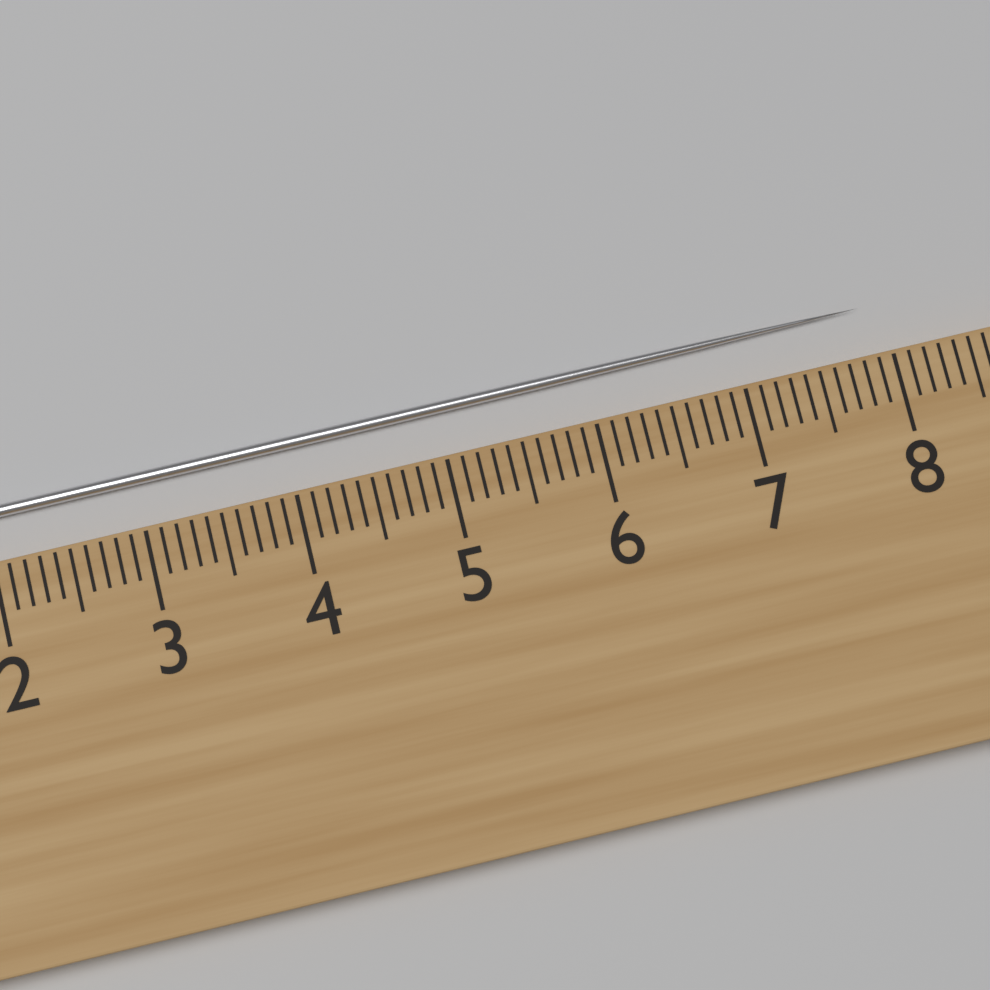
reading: 7.9 cm
